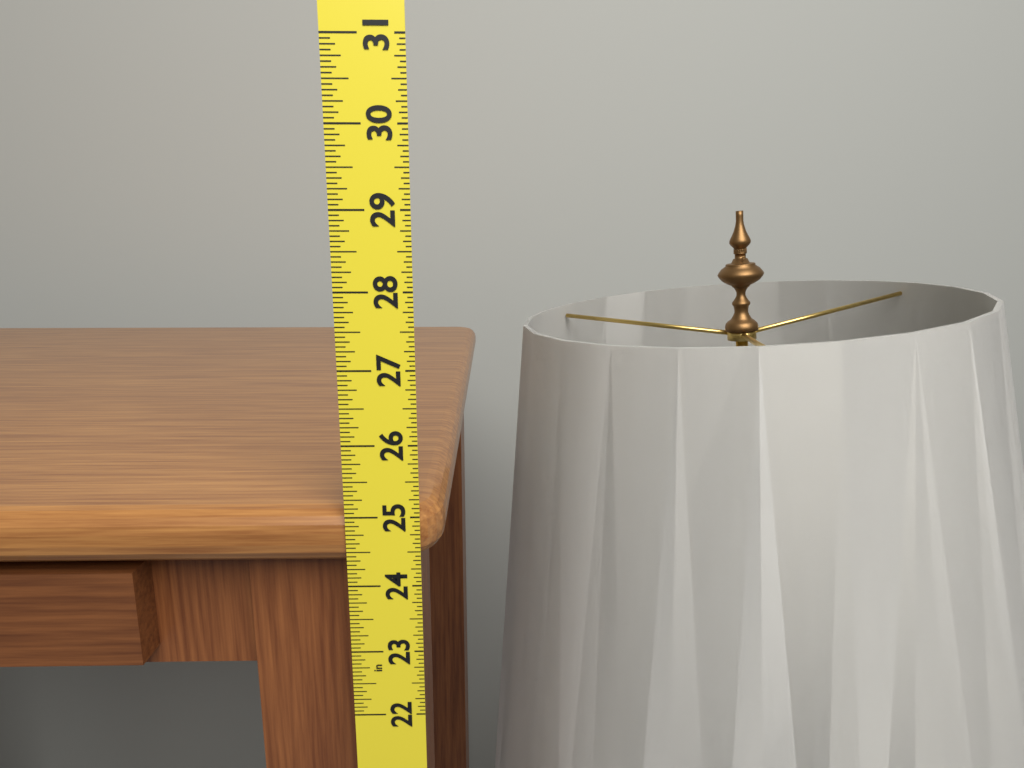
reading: 25.0625 in
